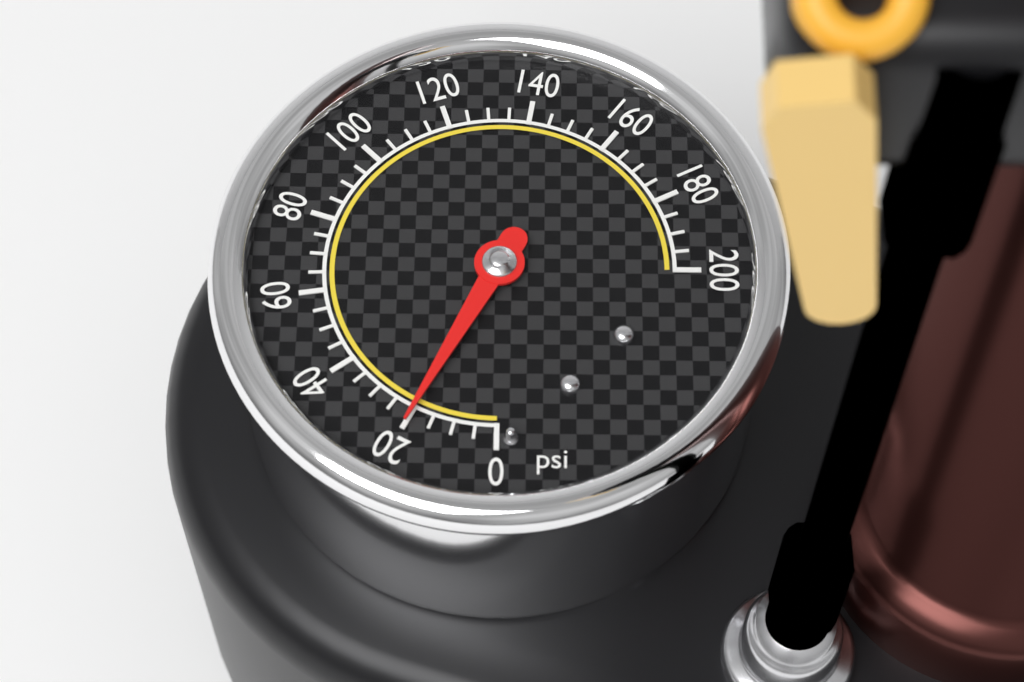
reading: 20 psi
